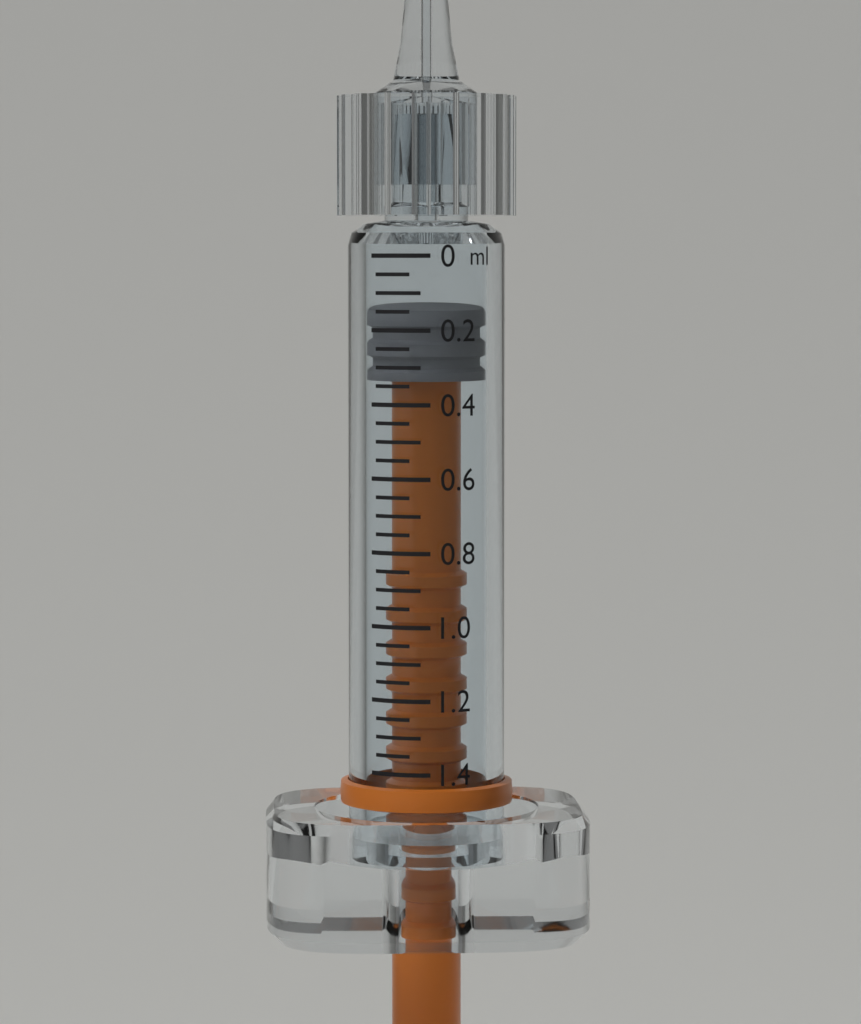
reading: 0.15 ml
